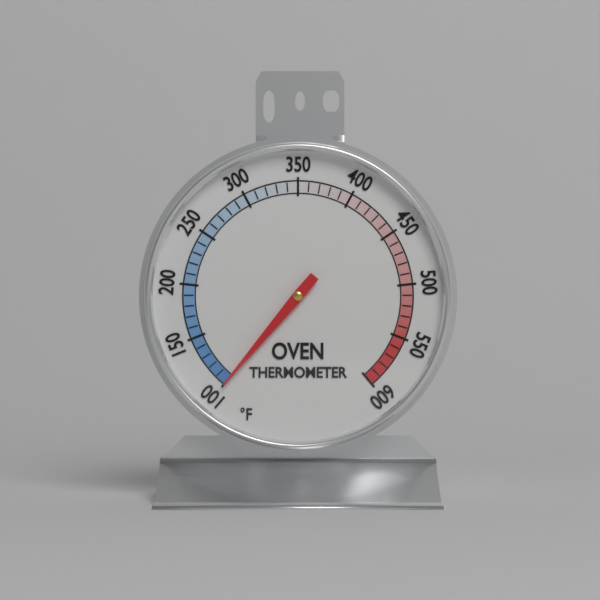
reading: 100 °F
